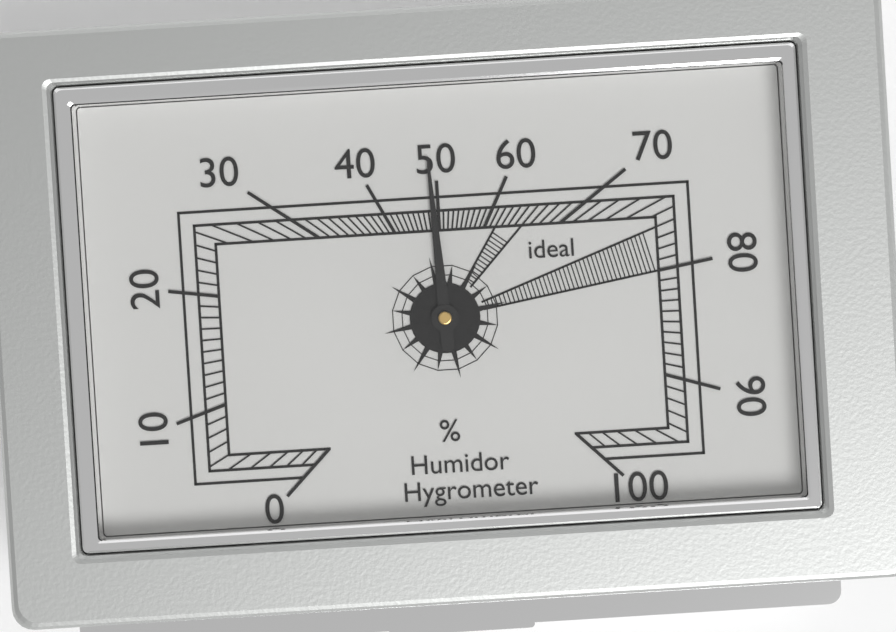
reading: 49 %
